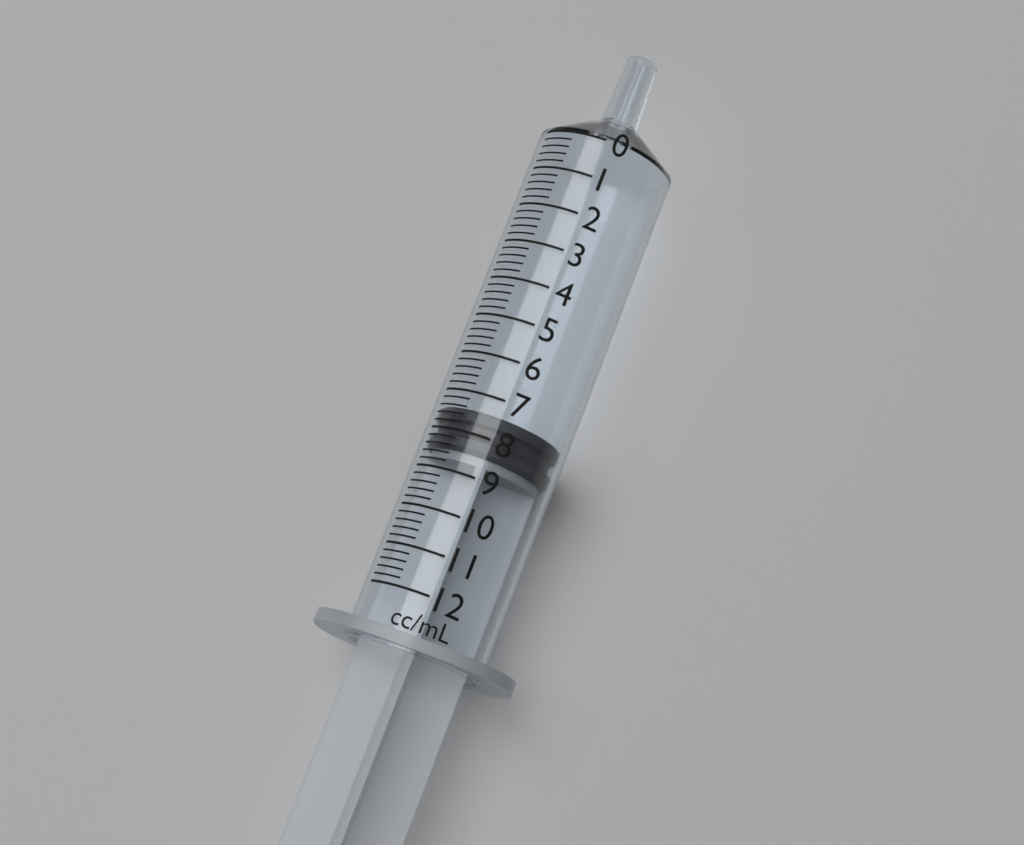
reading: 7.4 ml
